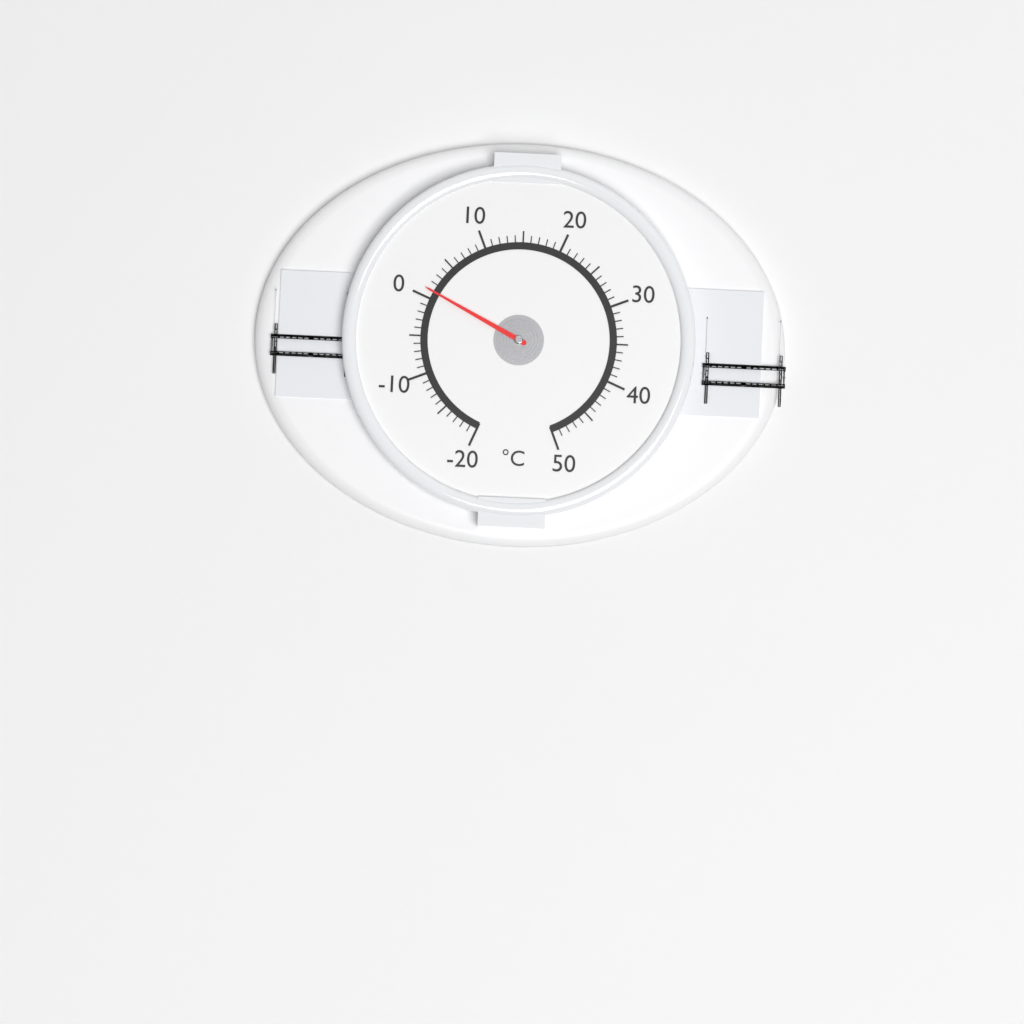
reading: 1 °C
